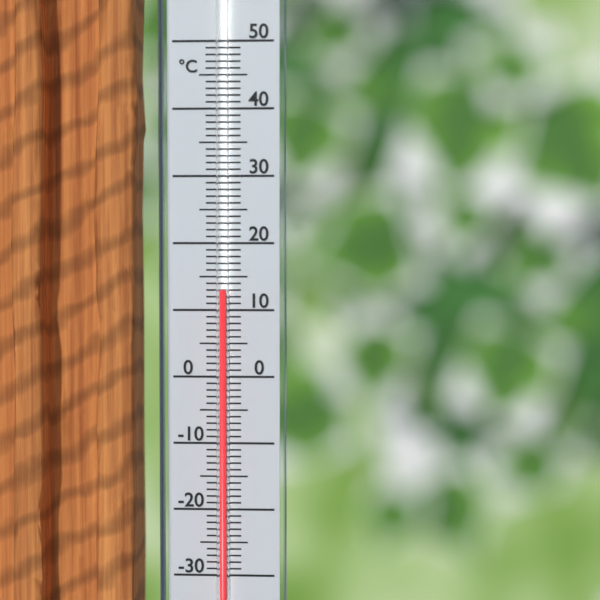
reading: 13 °C
